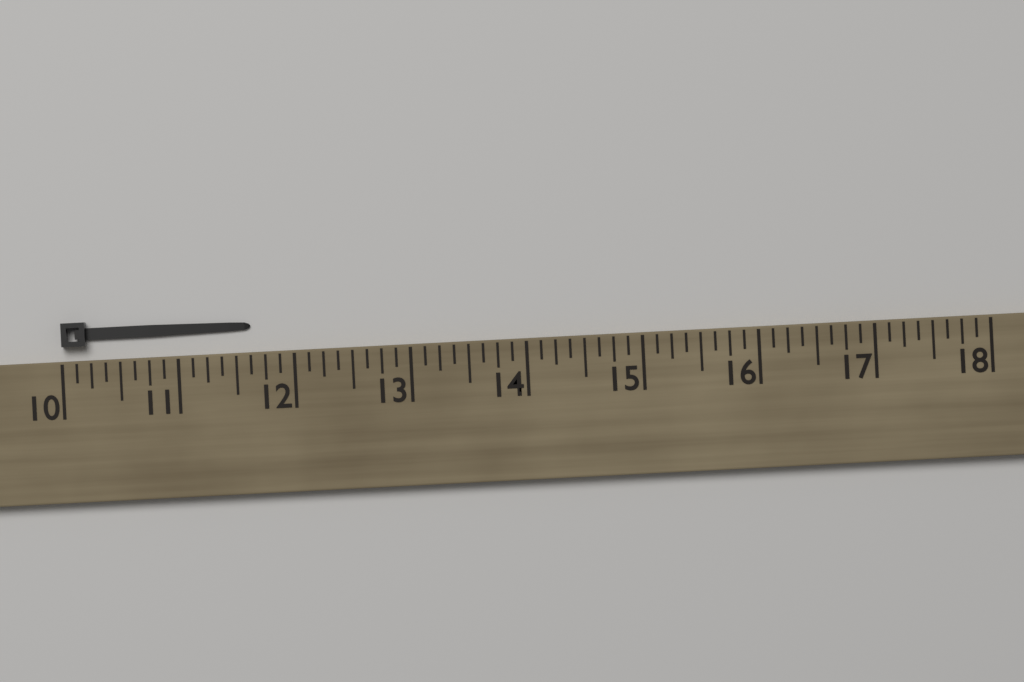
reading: 11.625 (no unit)
